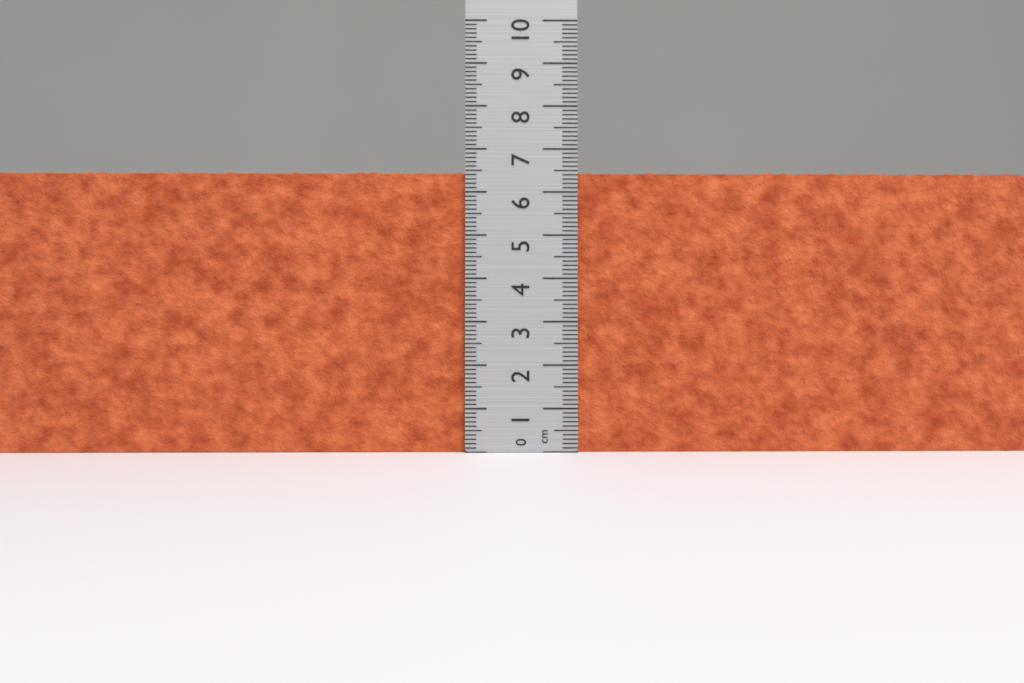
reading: 6.5 cm
